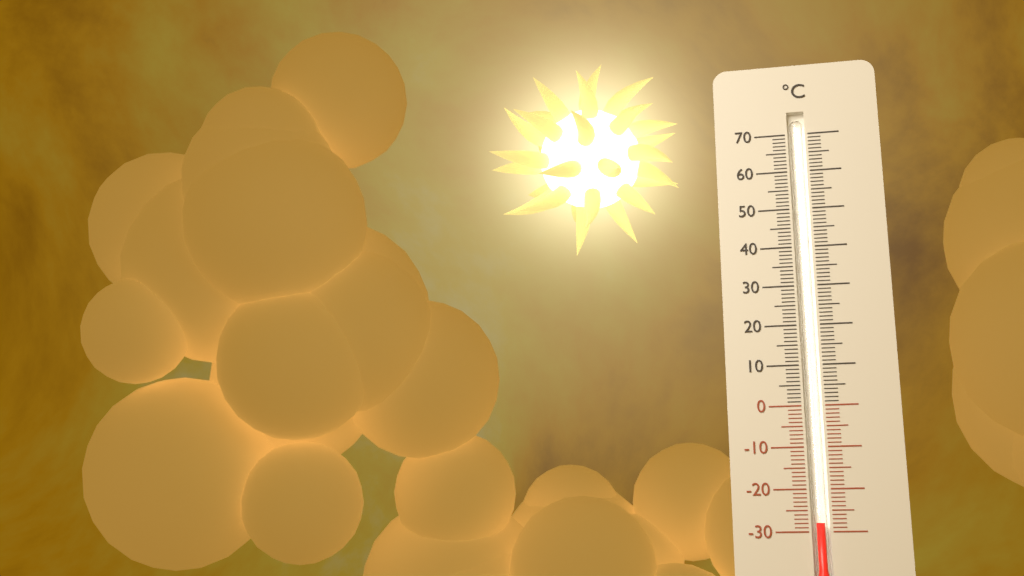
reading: -28 °C
